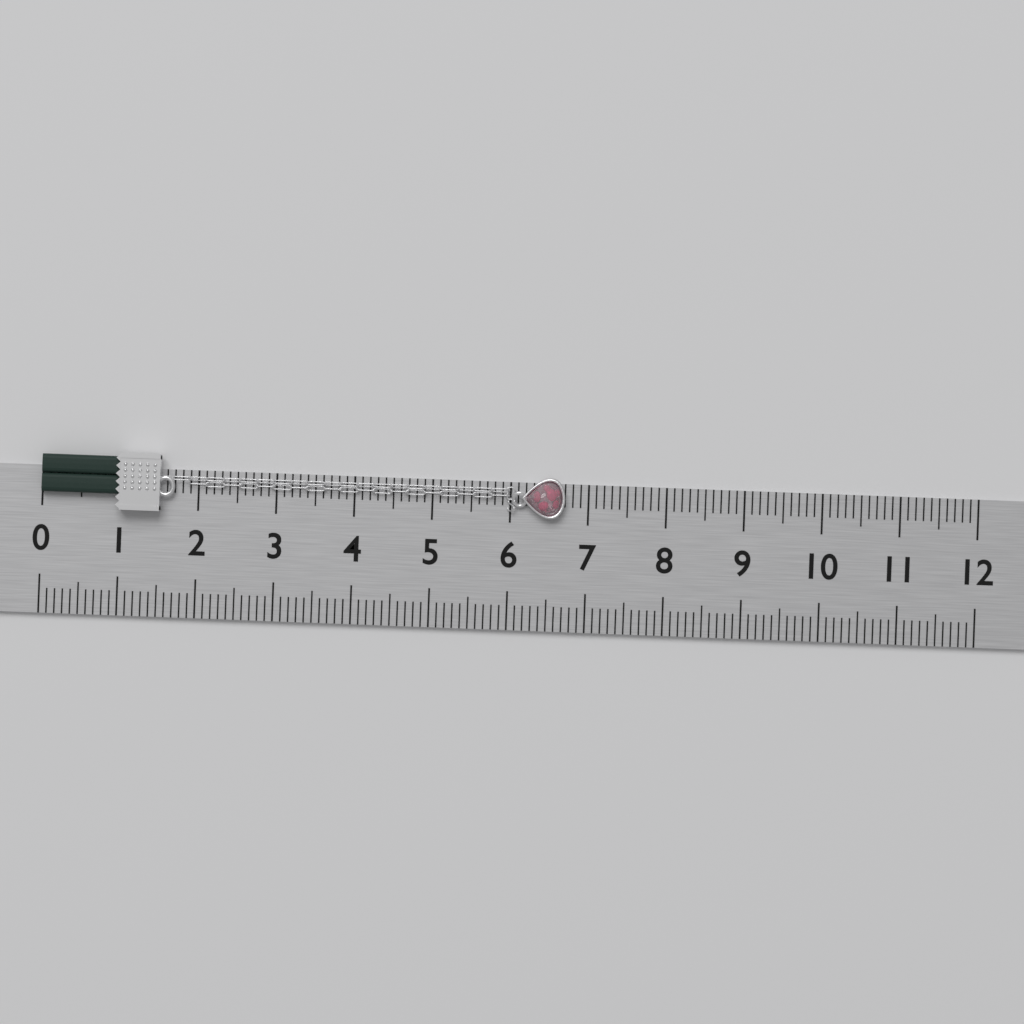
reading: 6.7 (no unit)
